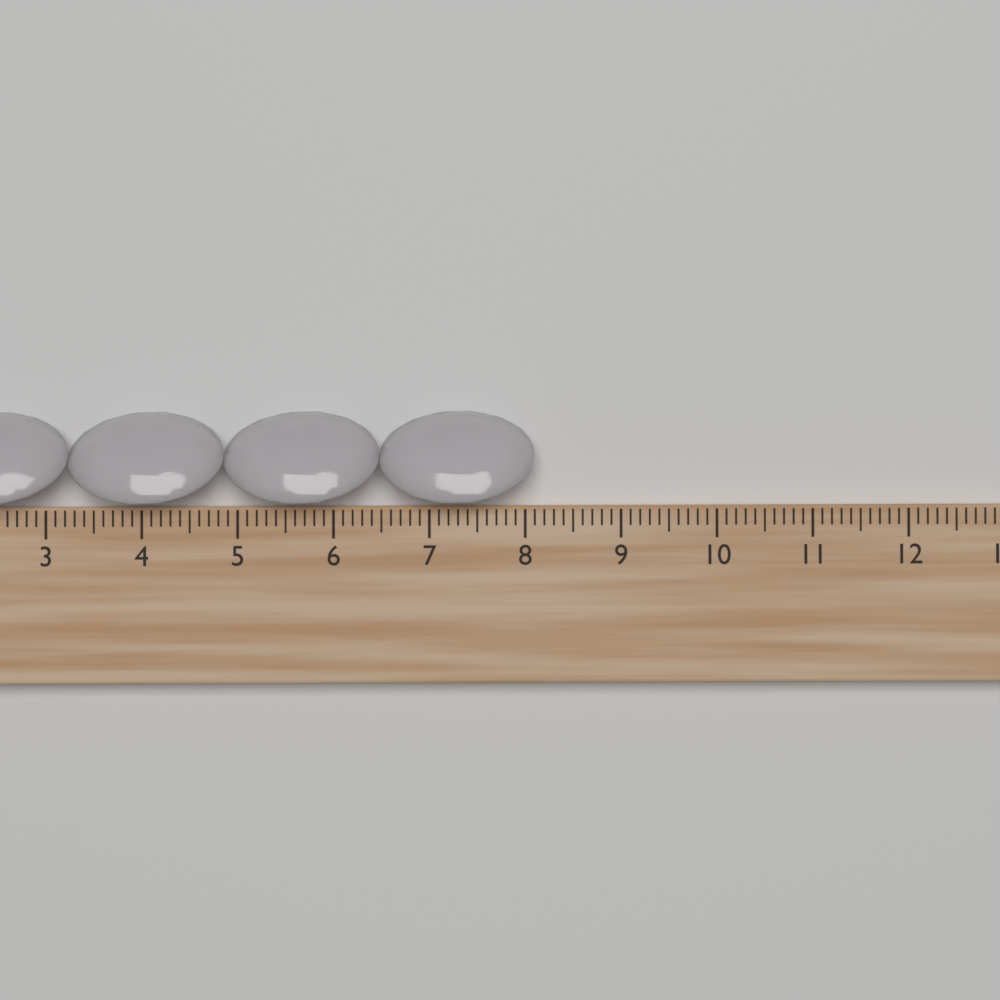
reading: 8.1 cm
